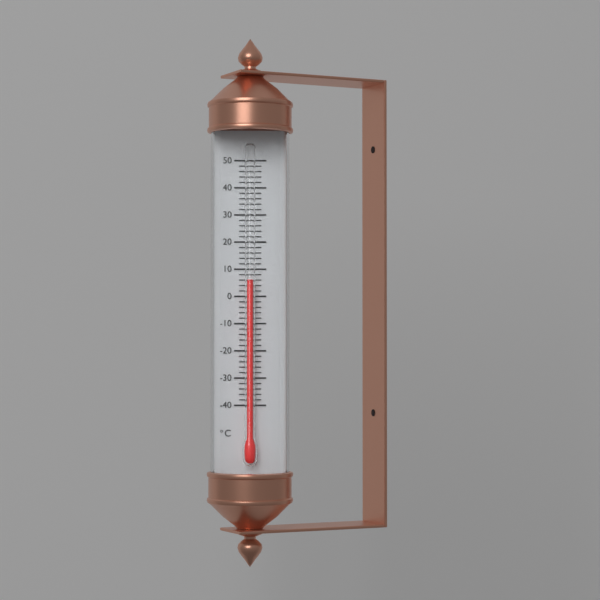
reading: 6 °C
